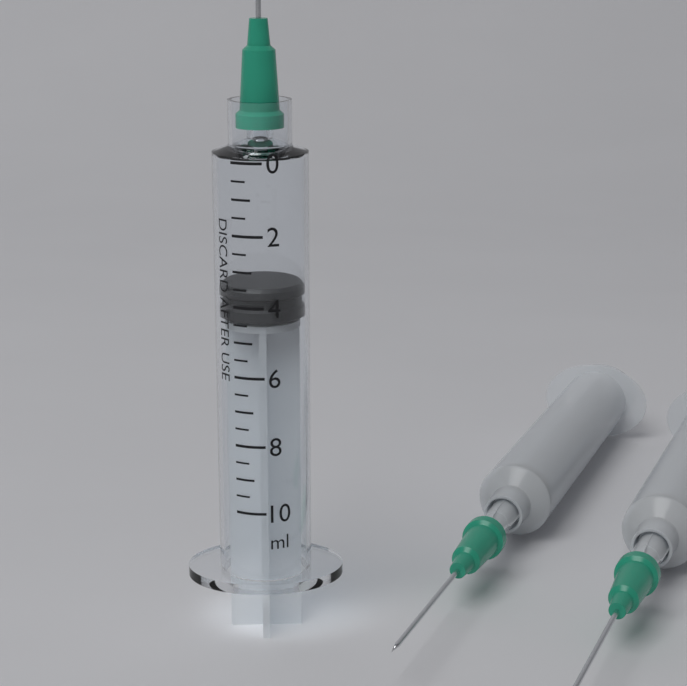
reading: 3.5 ml
